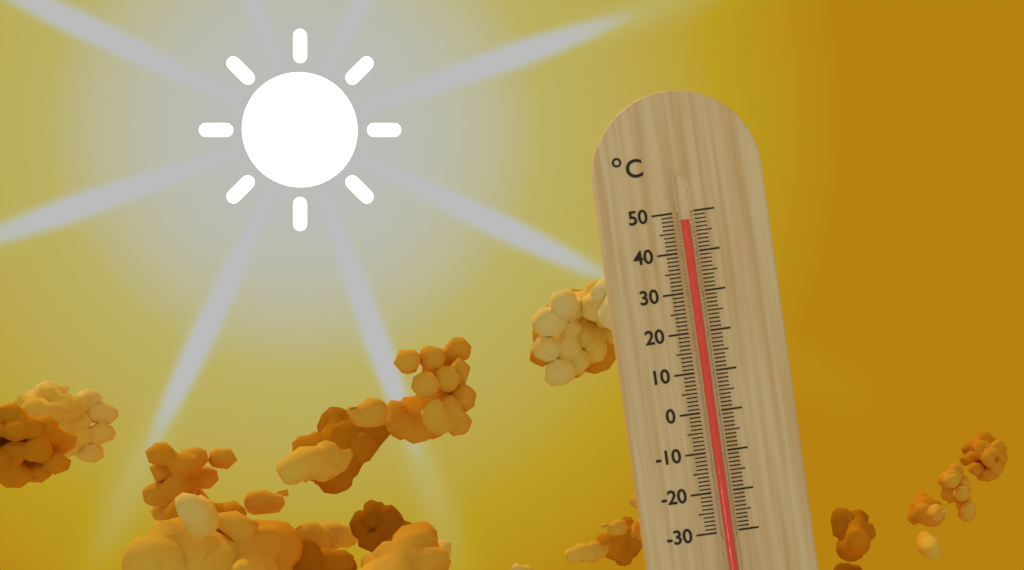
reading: 48 °C
